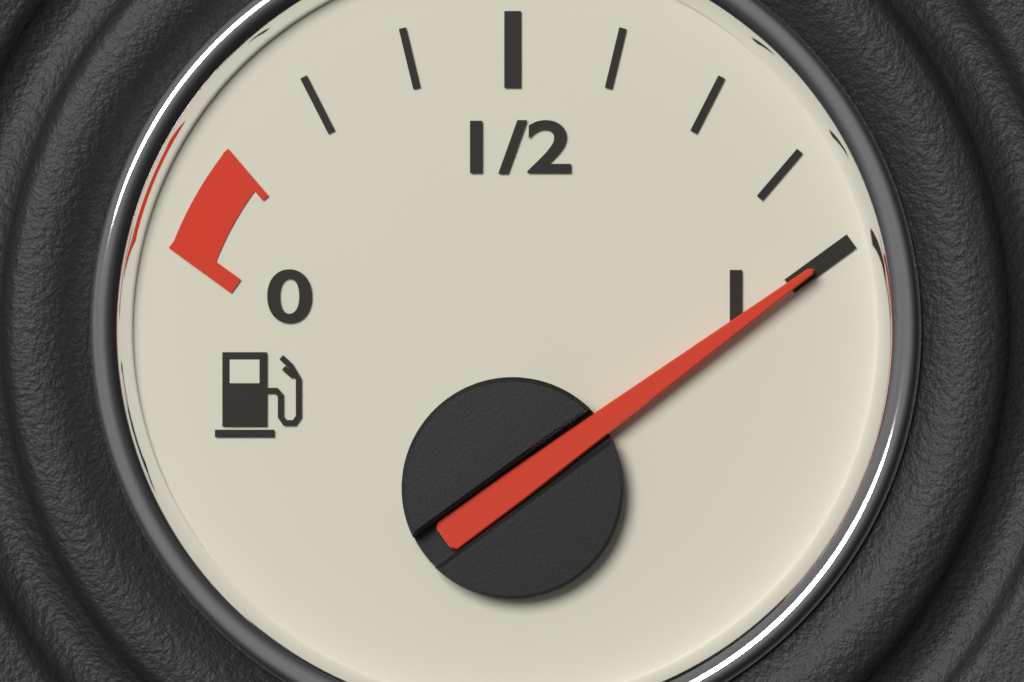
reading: 1.000 (no unit)
